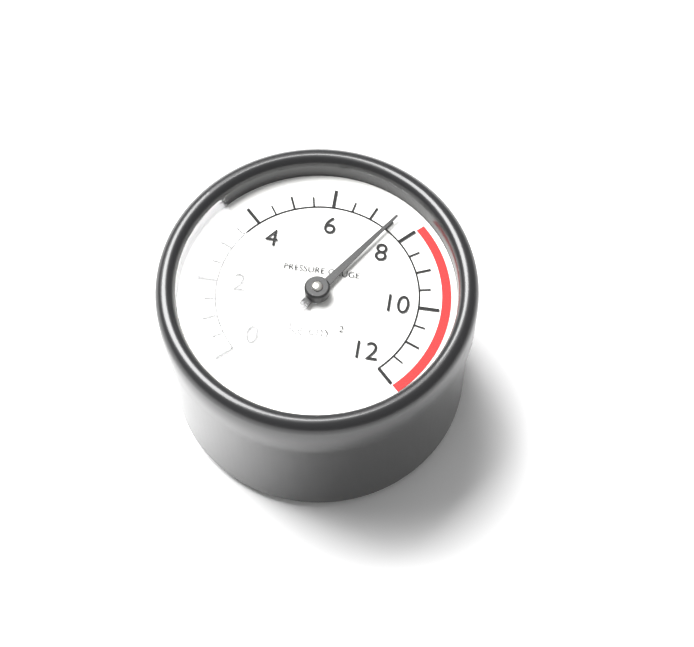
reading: 7.5 kg/cm²
